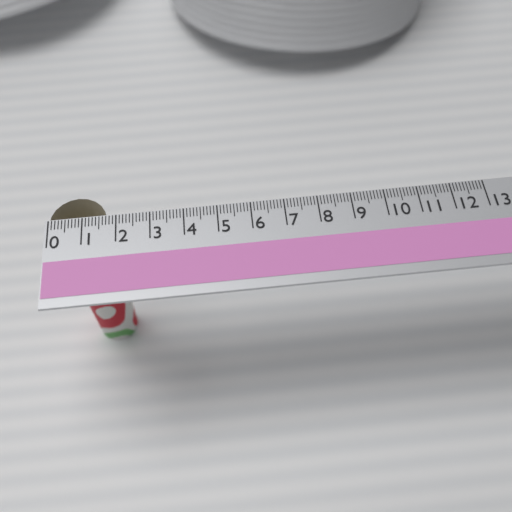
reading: 1.7 (no unit)
